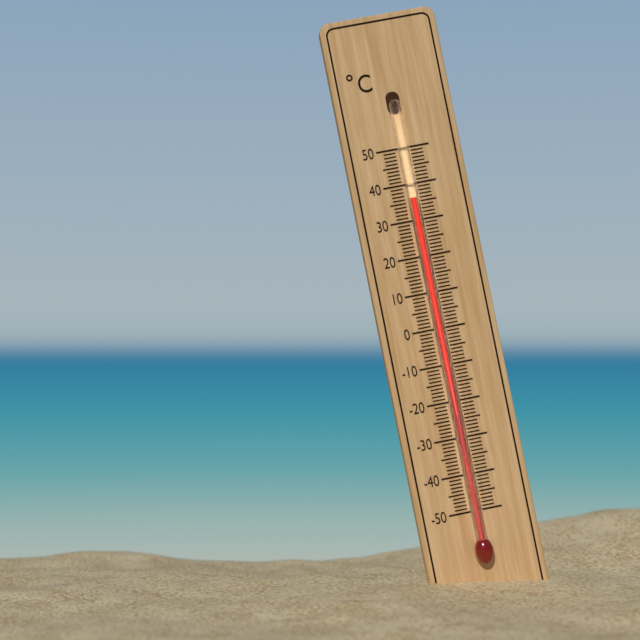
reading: 36 °C
